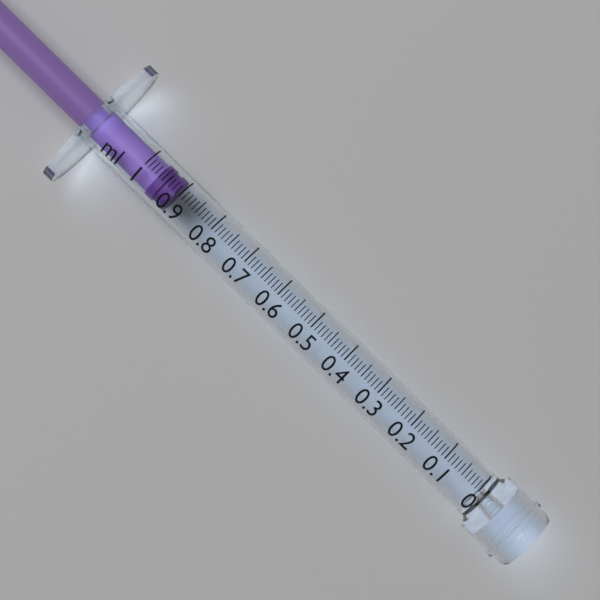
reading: 0.91 ml
